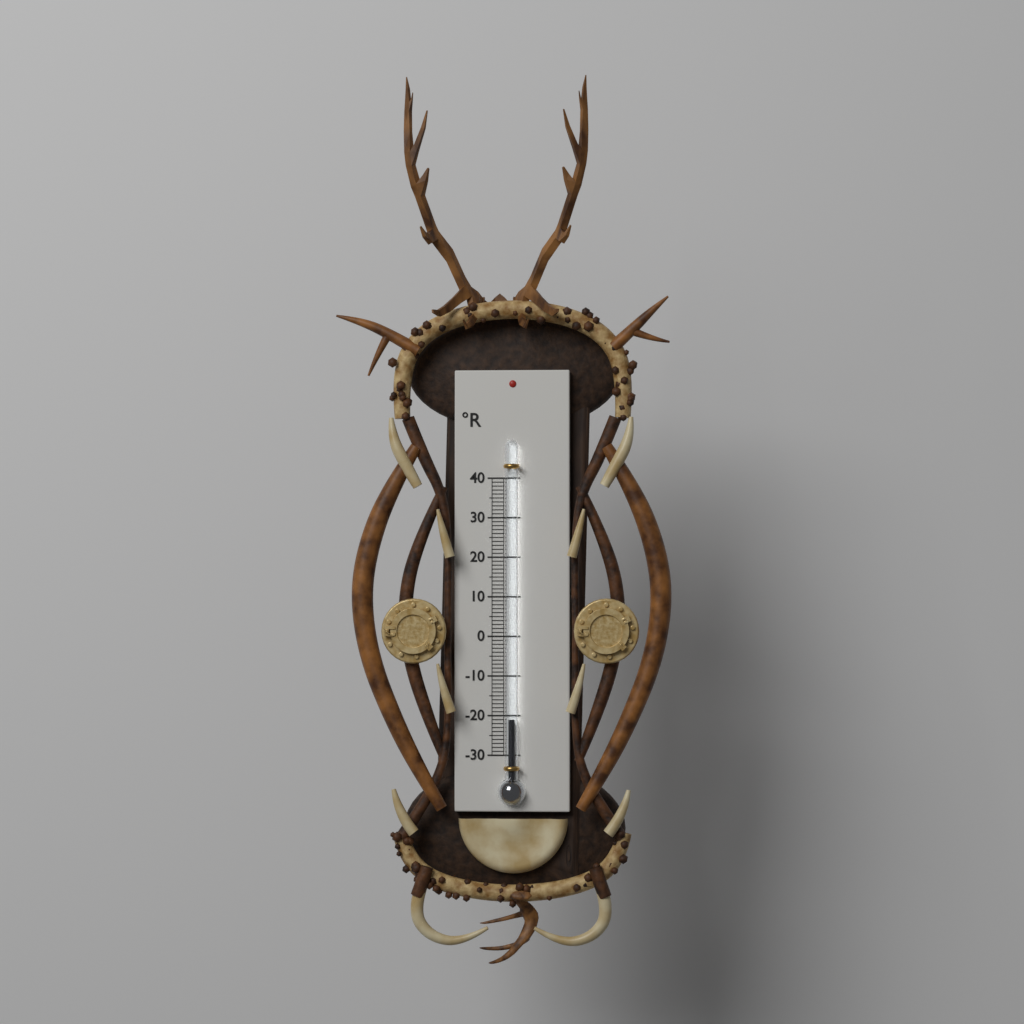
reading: -21 °R
